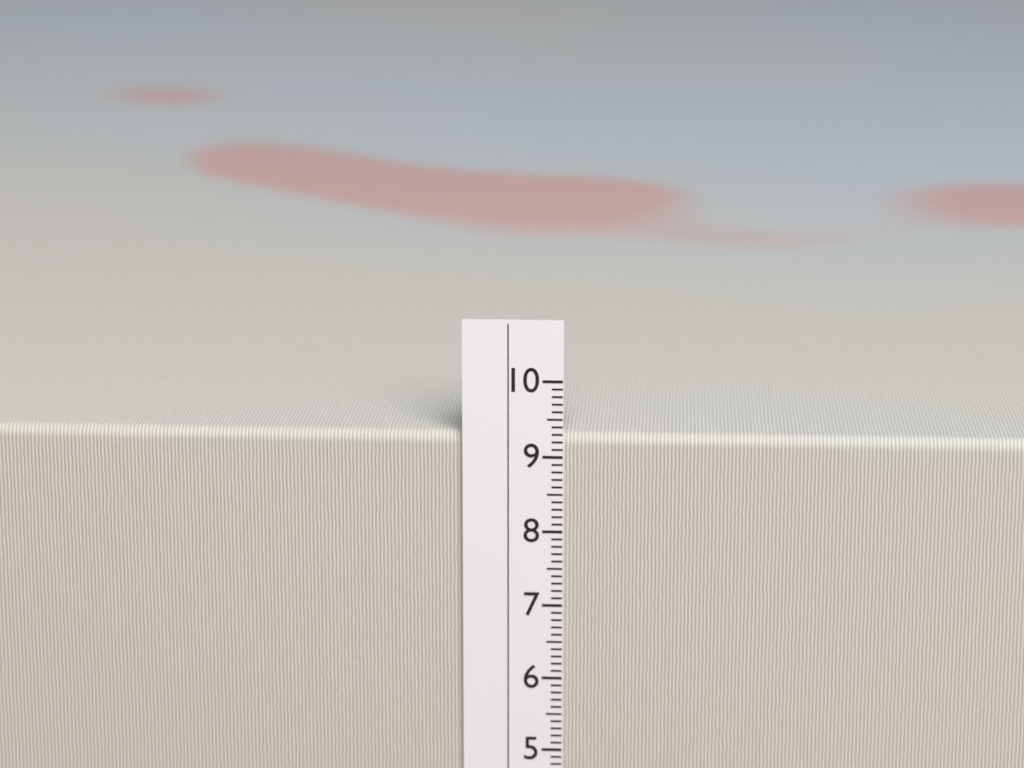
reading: 9.3 cm
